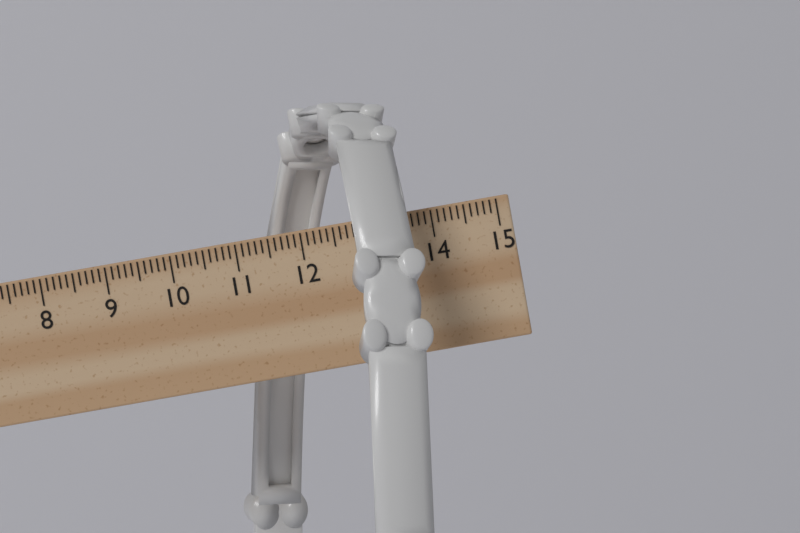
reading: 13.8 cm
